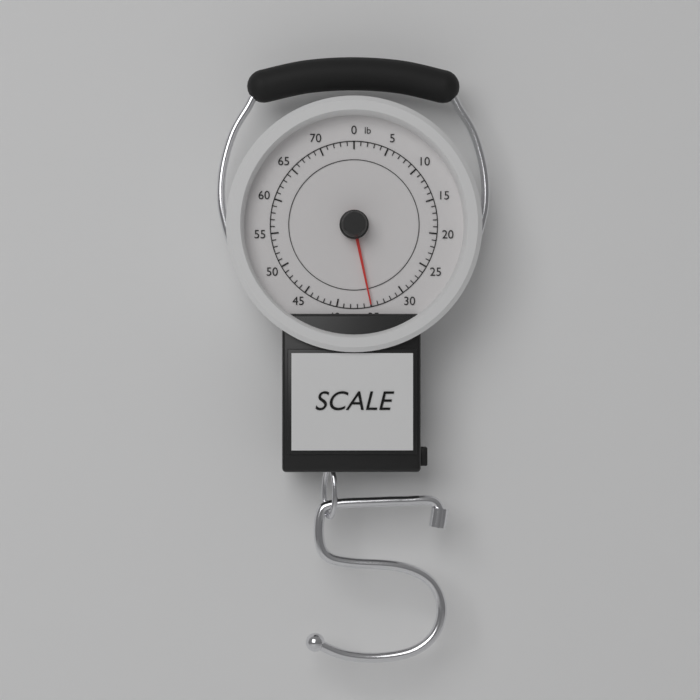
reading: 35 lb
